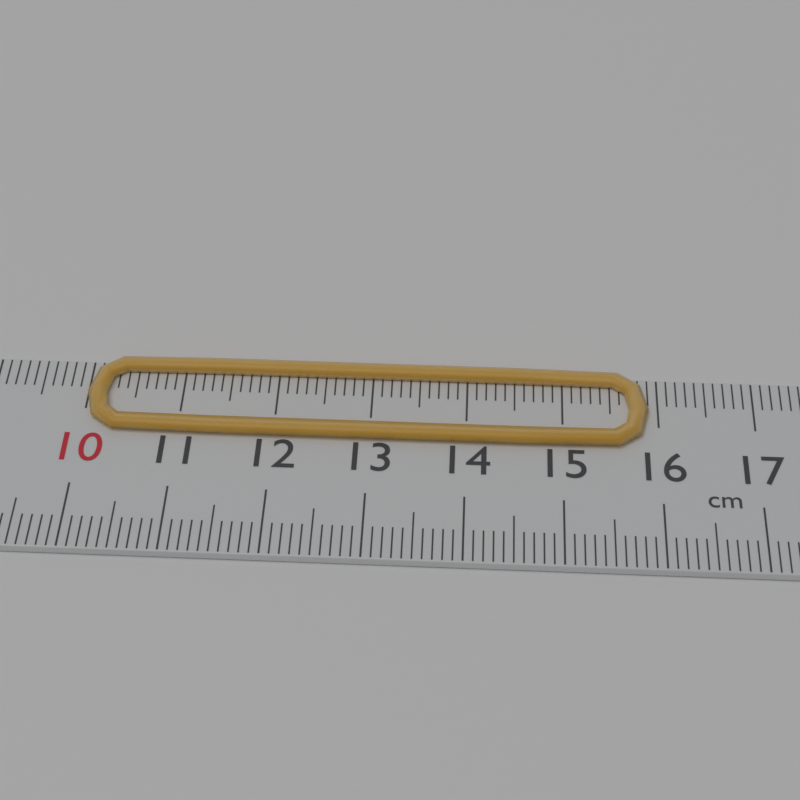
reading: 15.9 cm
